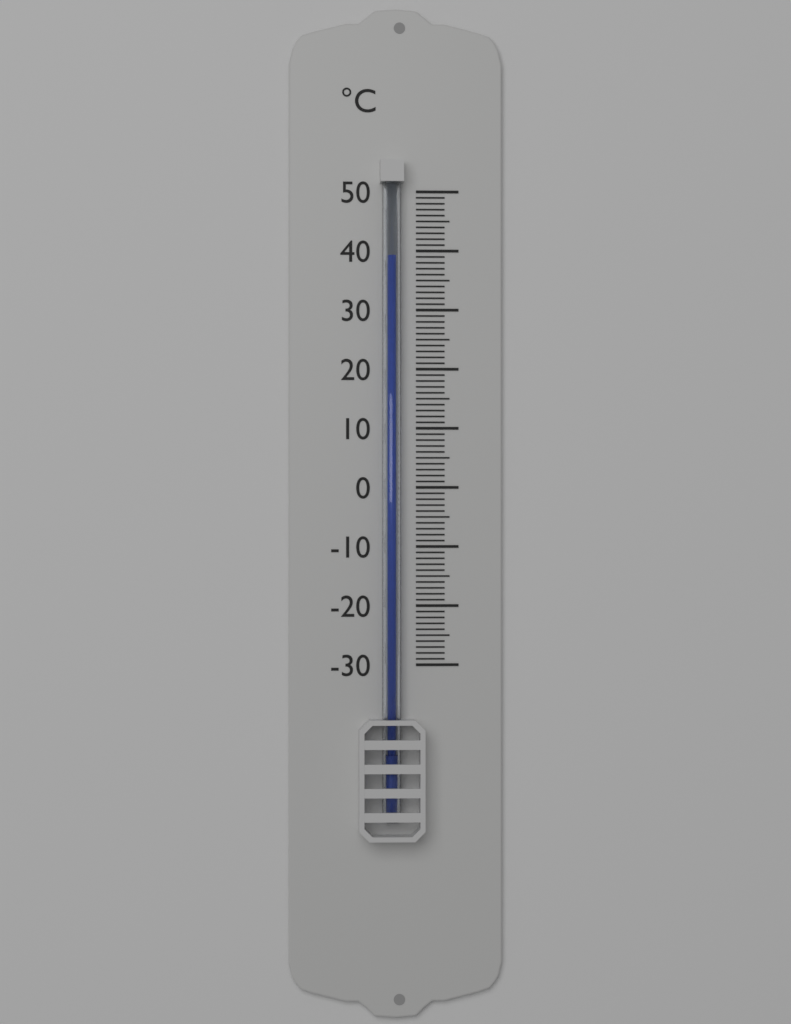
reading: 39 °C
